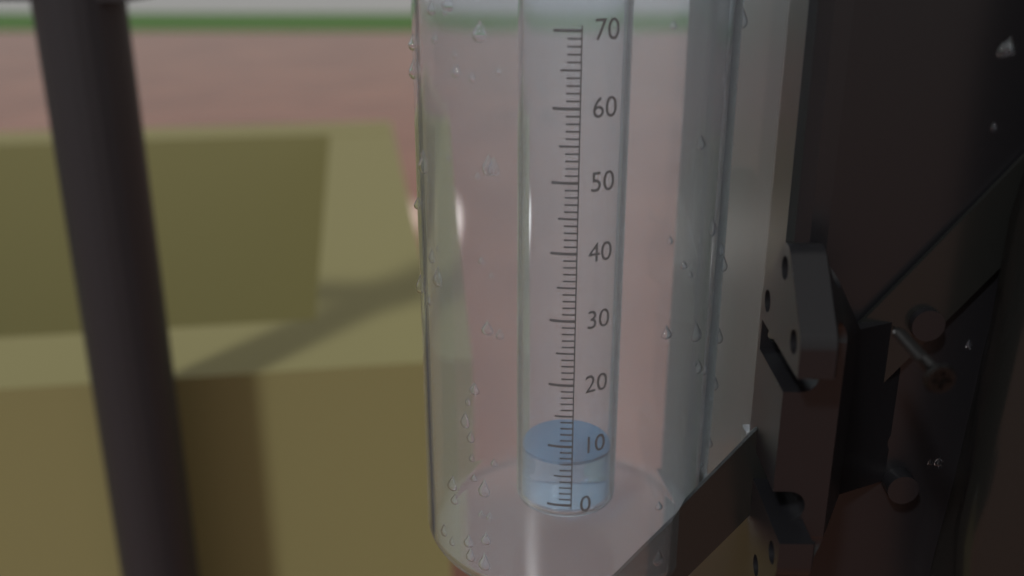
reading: 7 (no unit)
